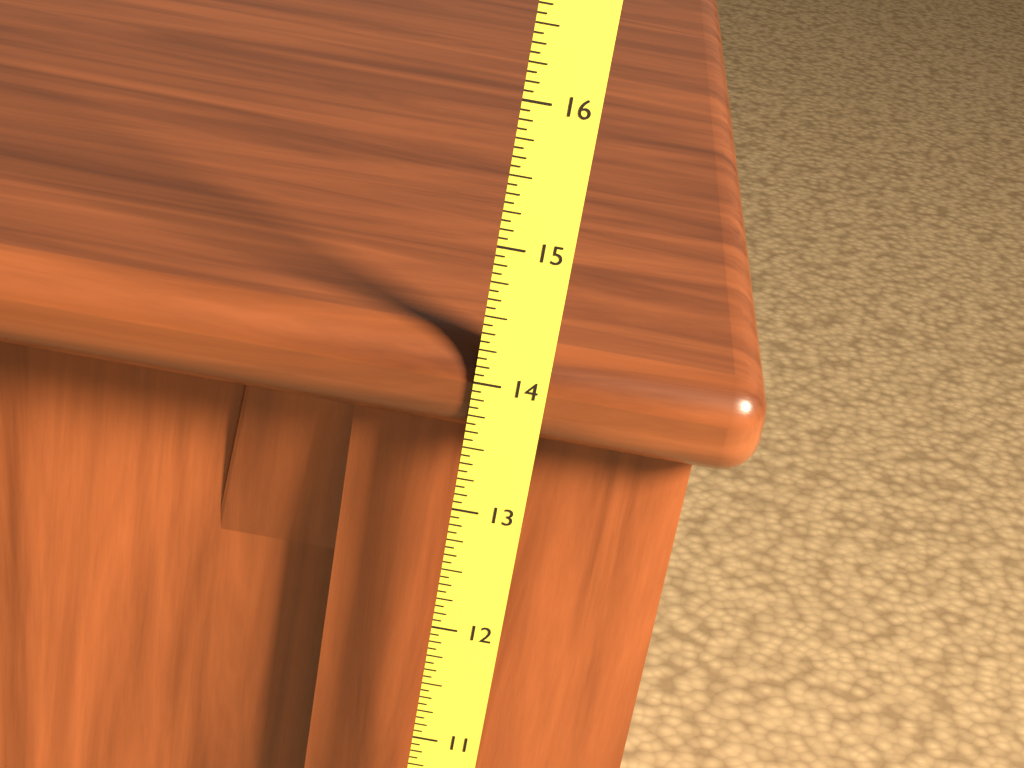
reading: 14.2500 (no unit)
